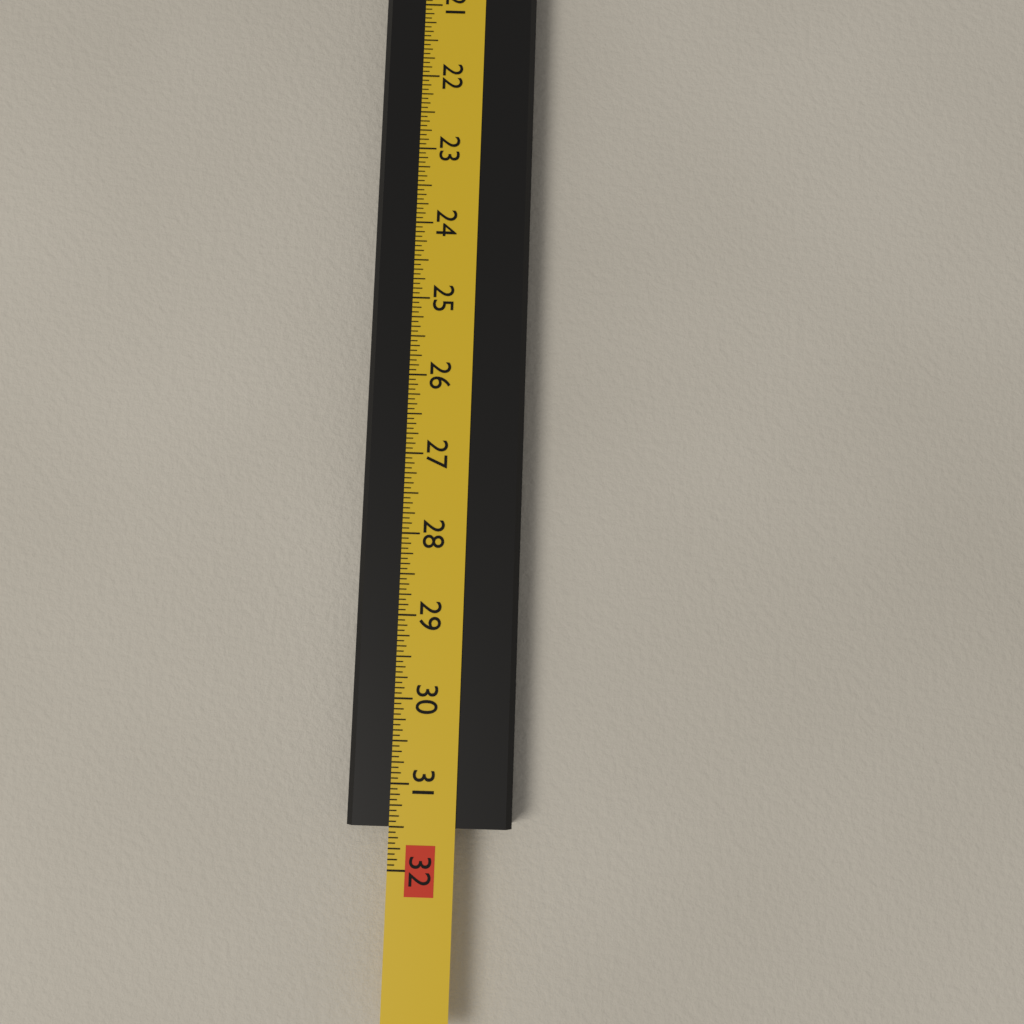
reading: 31.5000 in
